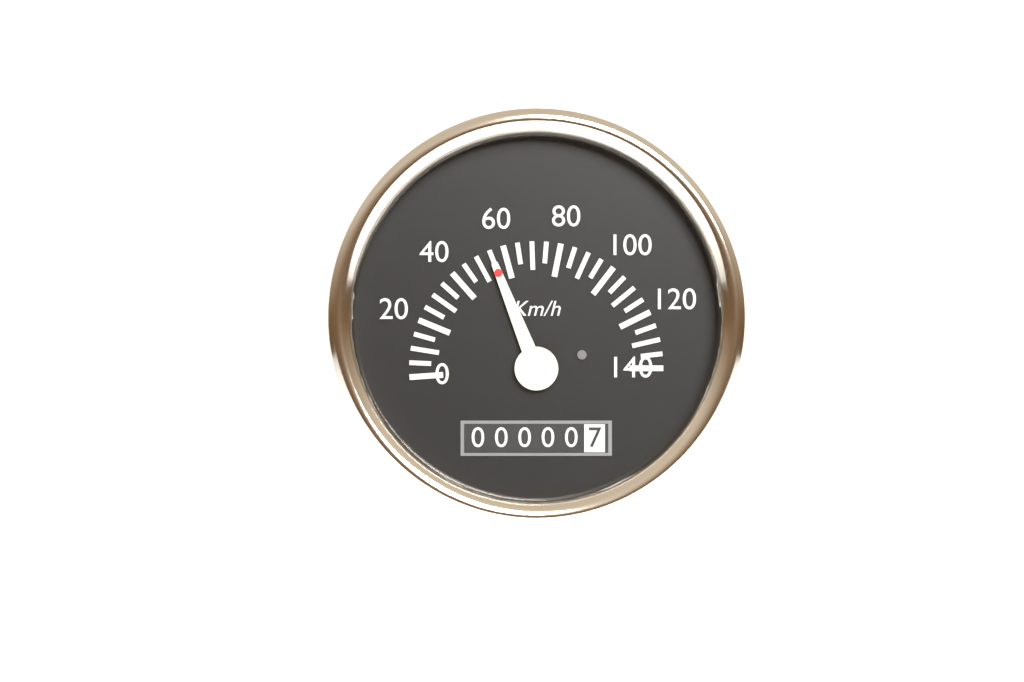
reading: 55 km/h
